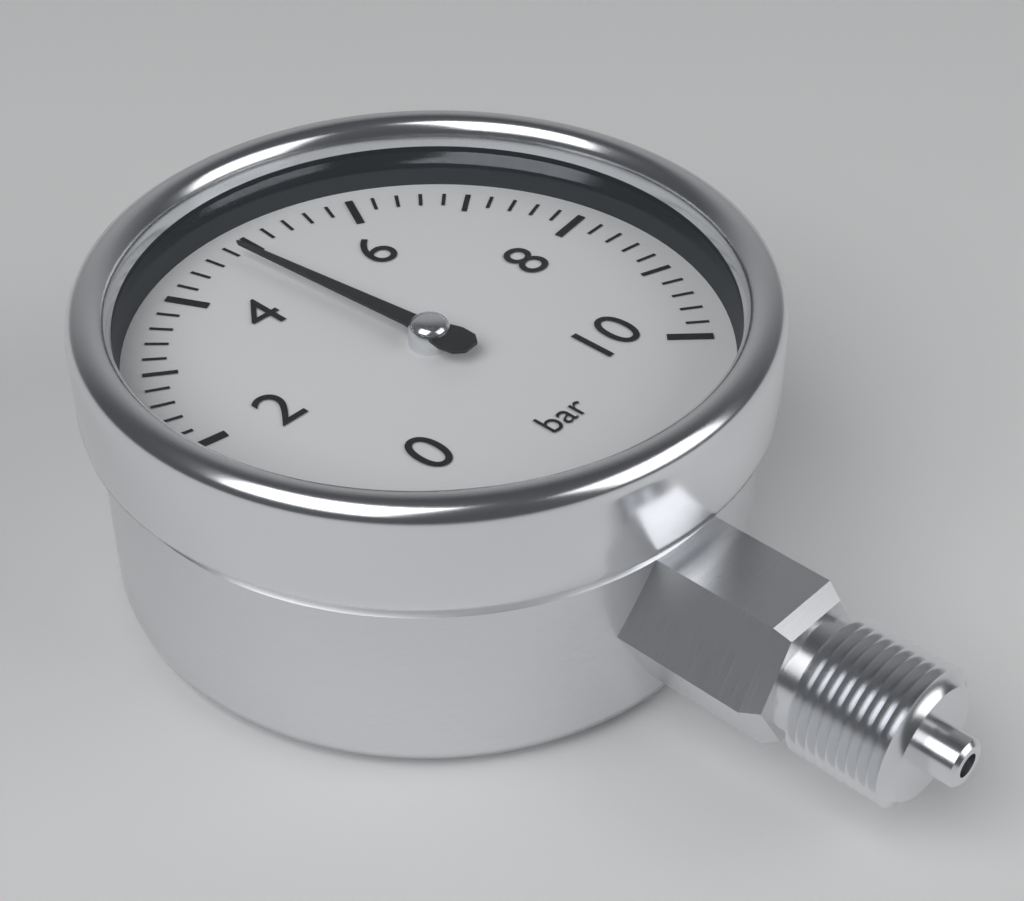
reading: 4.8 bar
